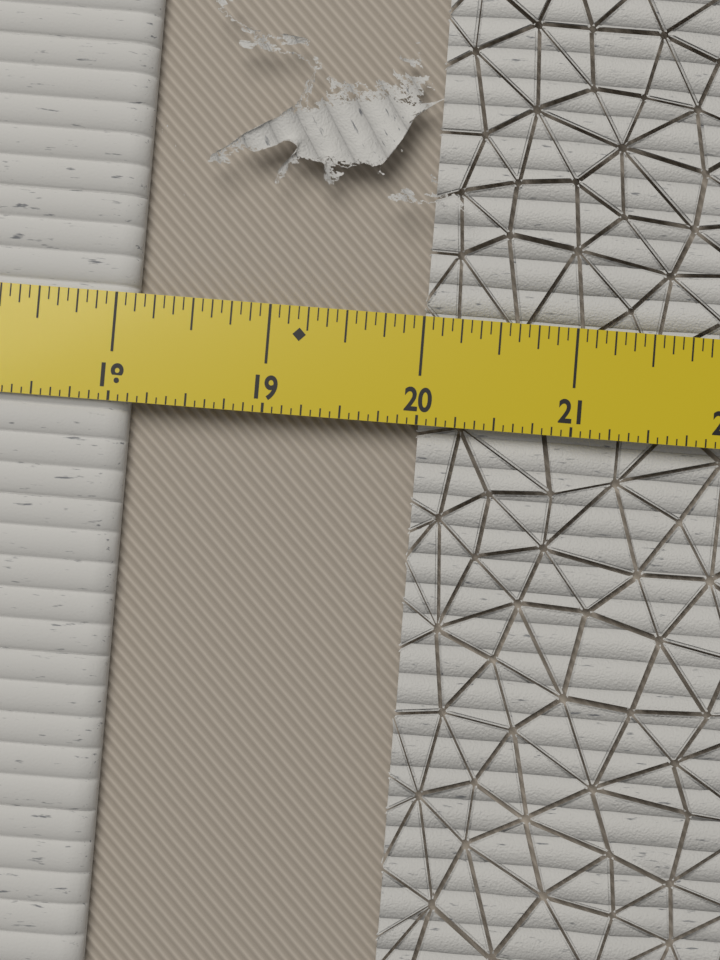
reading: 18.1250 in
